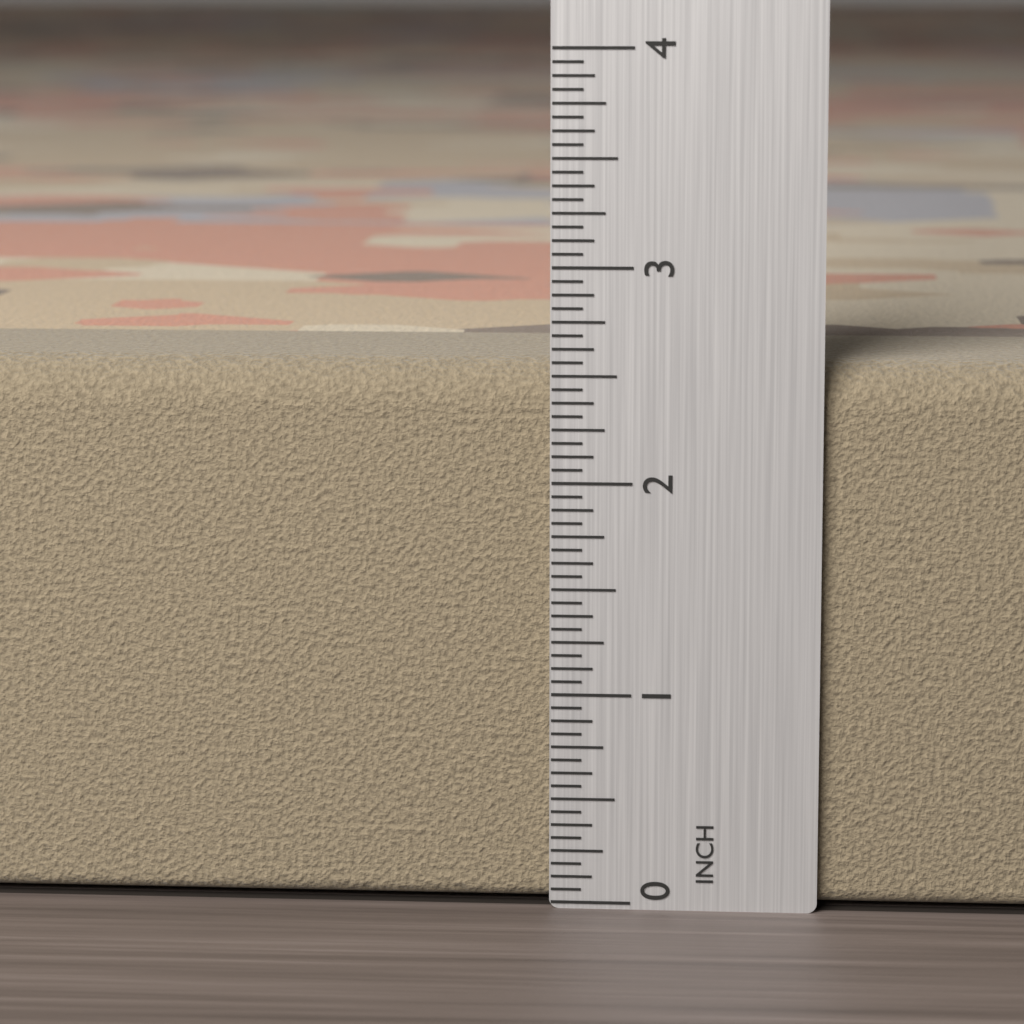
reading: 2.5625 in
